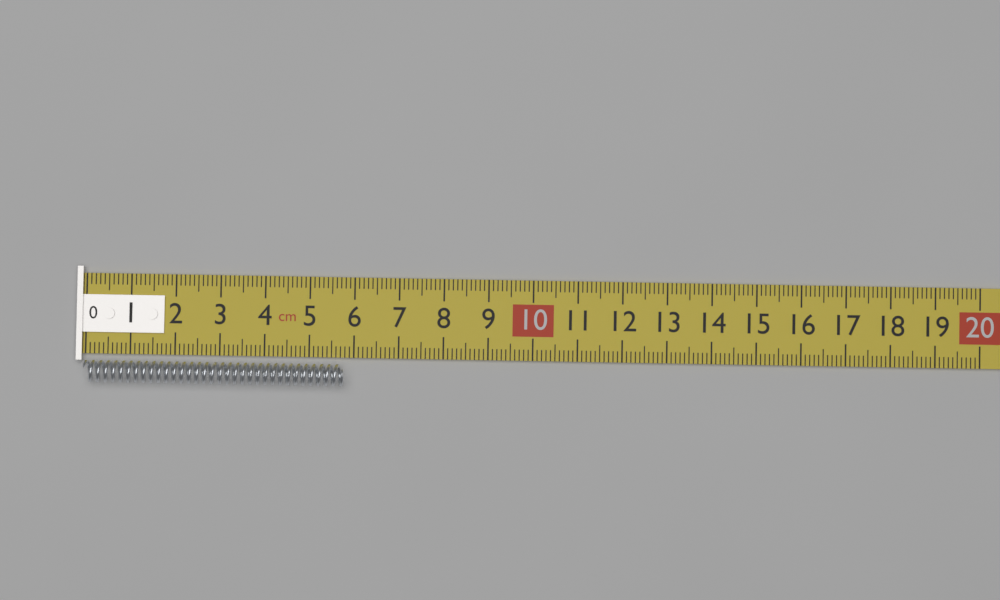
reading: 5.8 cm
